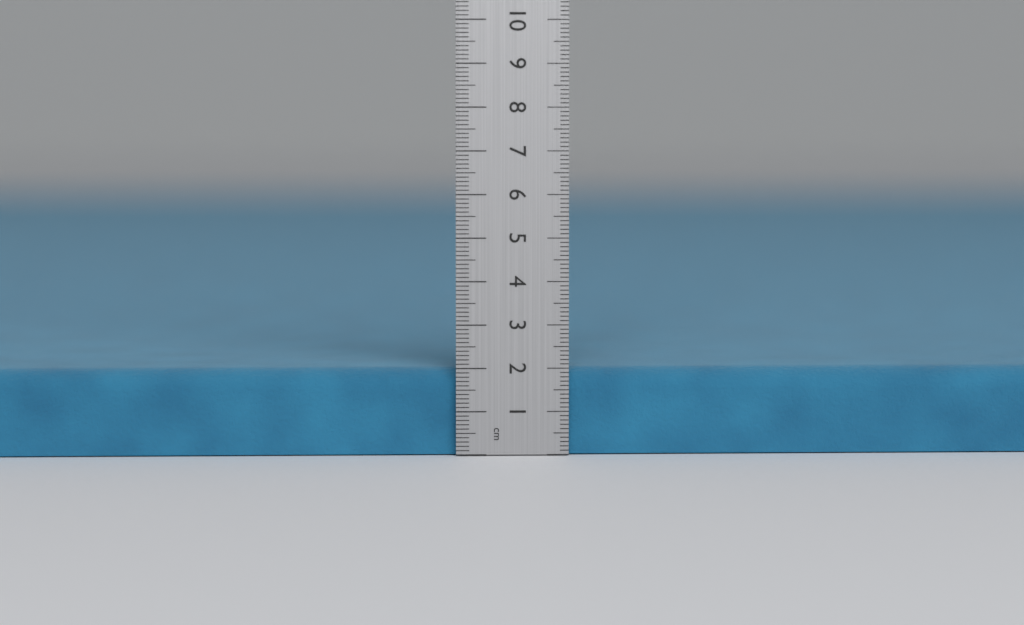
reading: 2.0 cm
